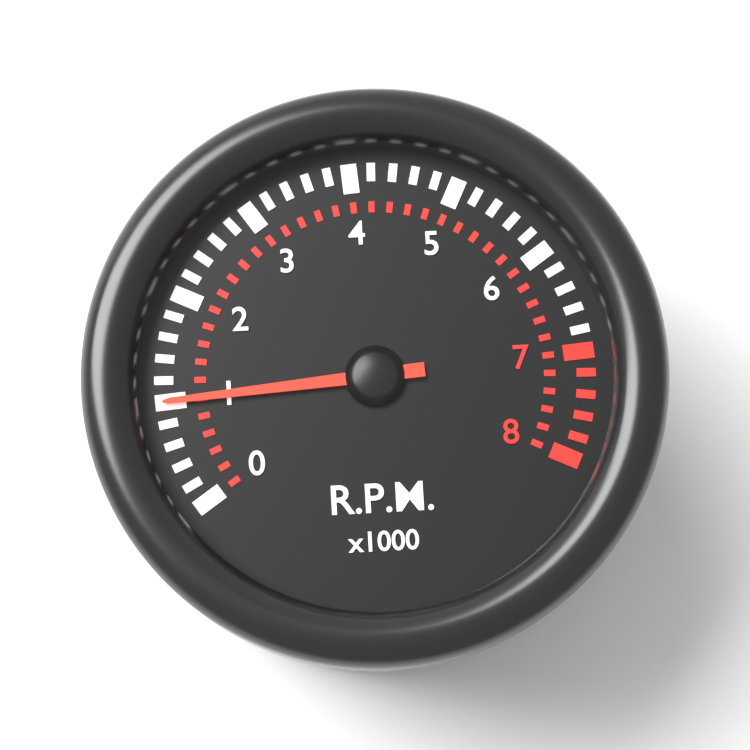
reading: 1.0 x1000 RPM
